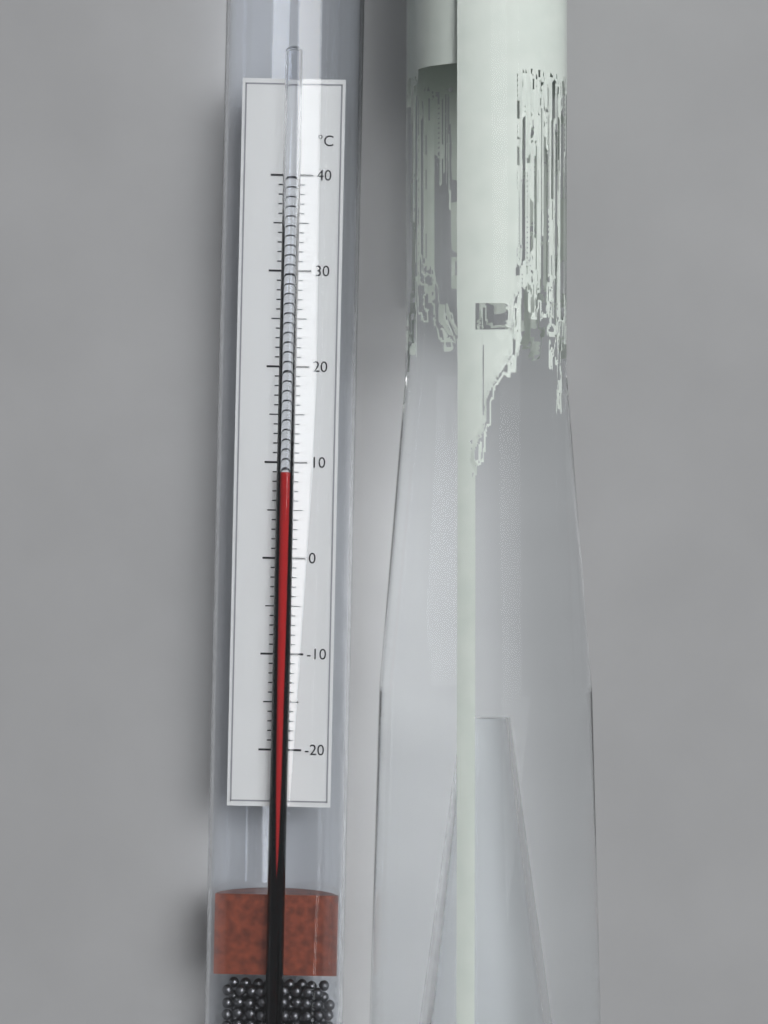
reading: 9 °C
